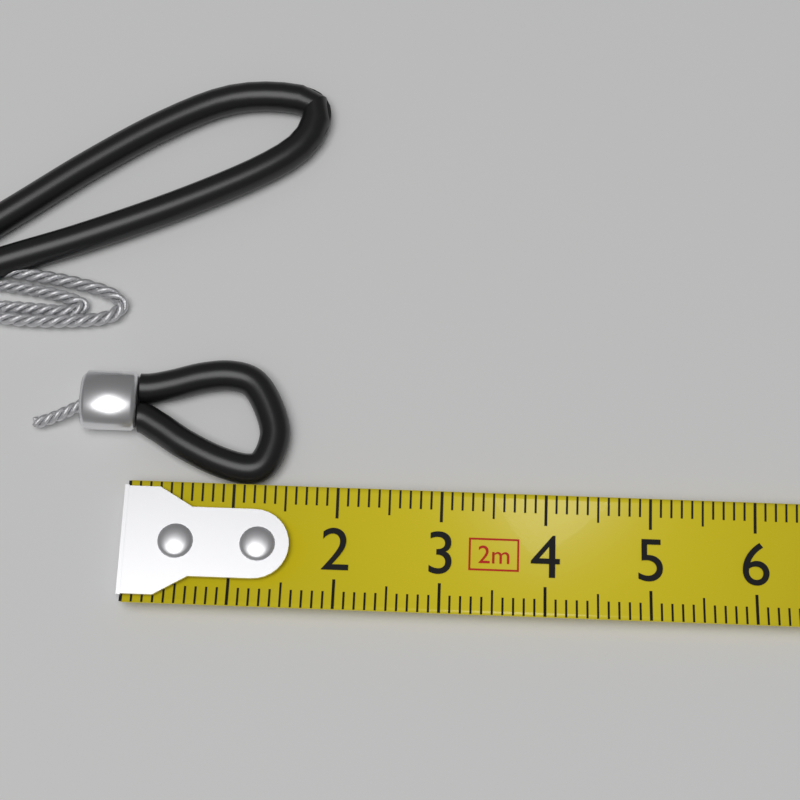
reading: 1.5 cm
